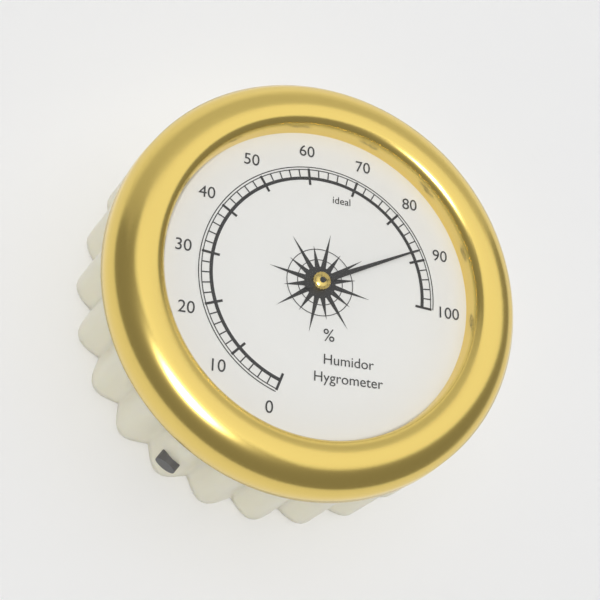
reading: 88 %
